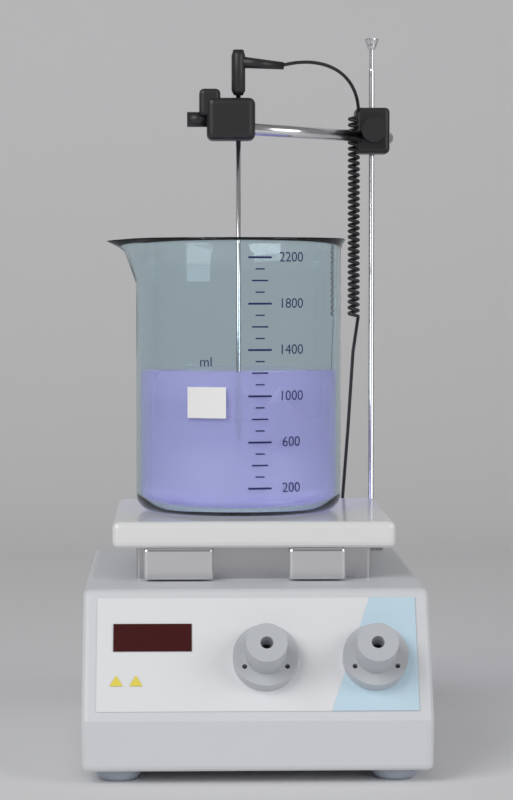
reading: 1200 ml
